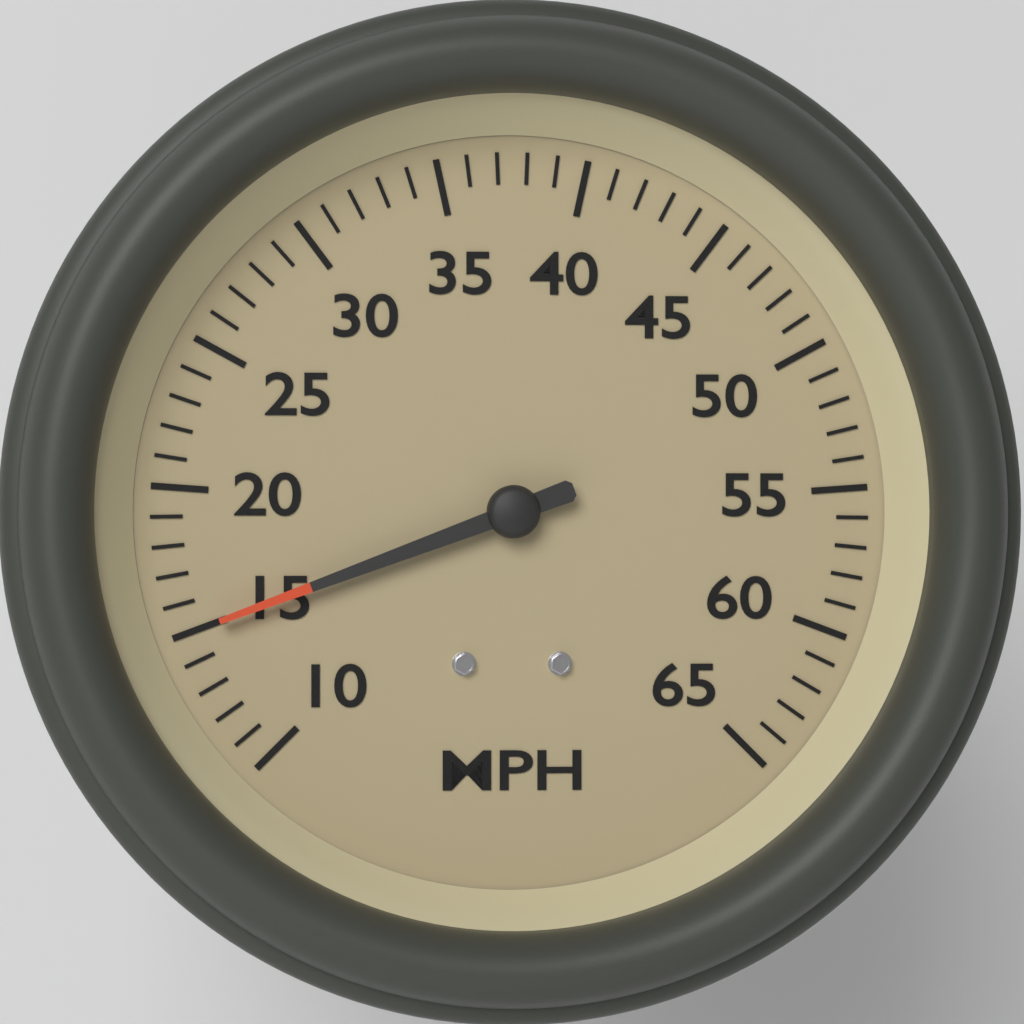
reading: 15 MPH
